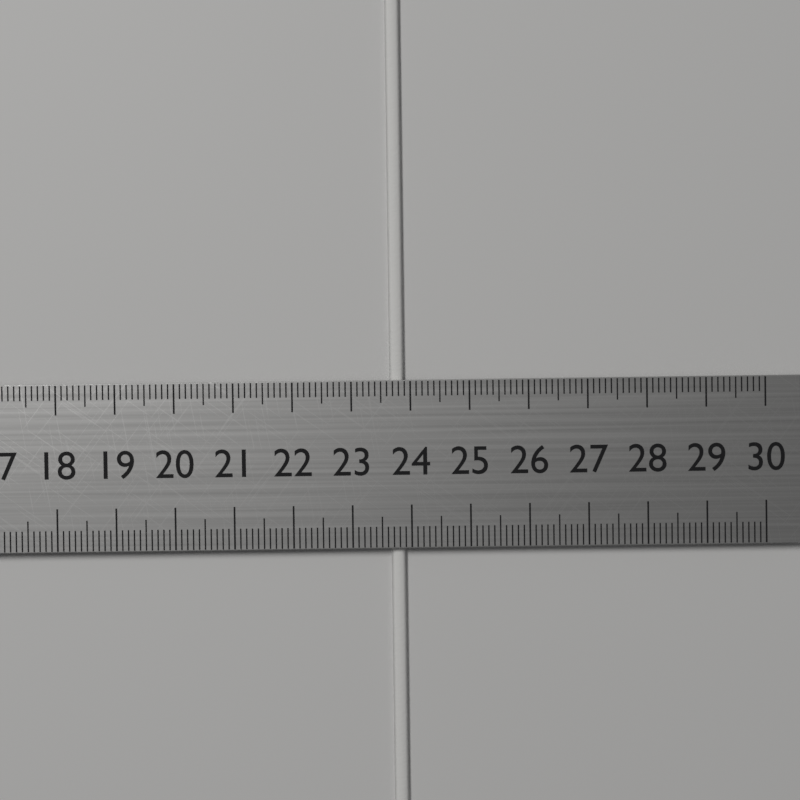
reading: 23.9 cm
